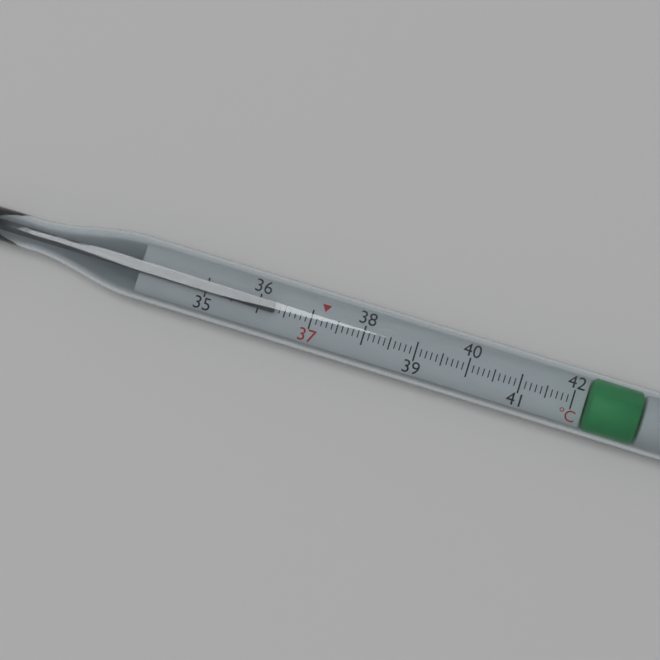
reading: 36.3 °C
